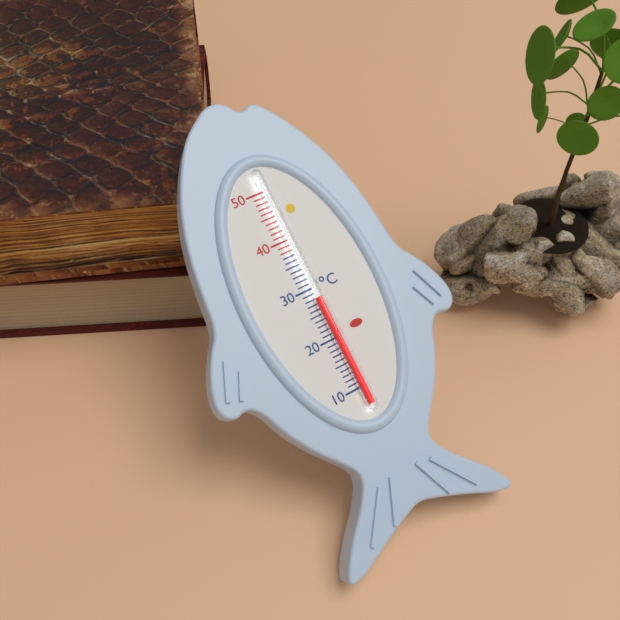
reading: 28 °C
